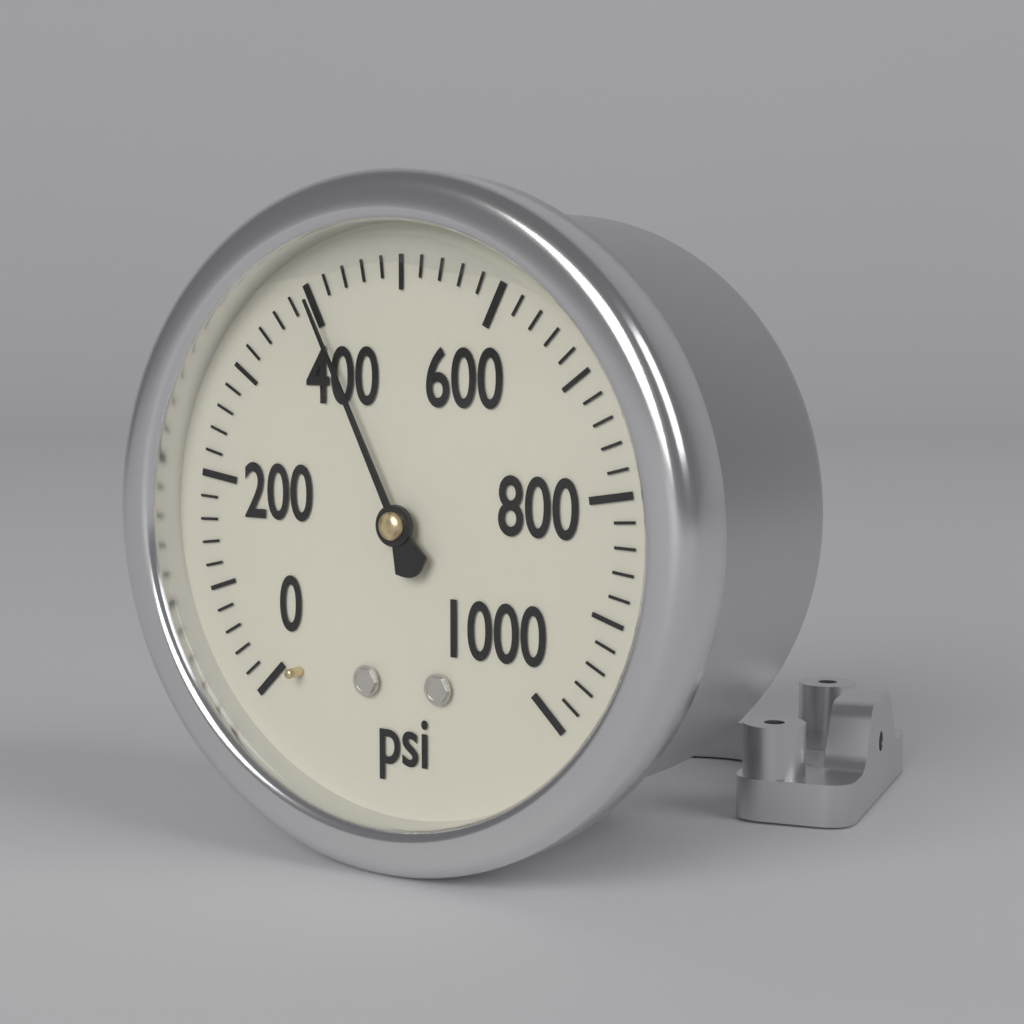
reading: 400 psi
